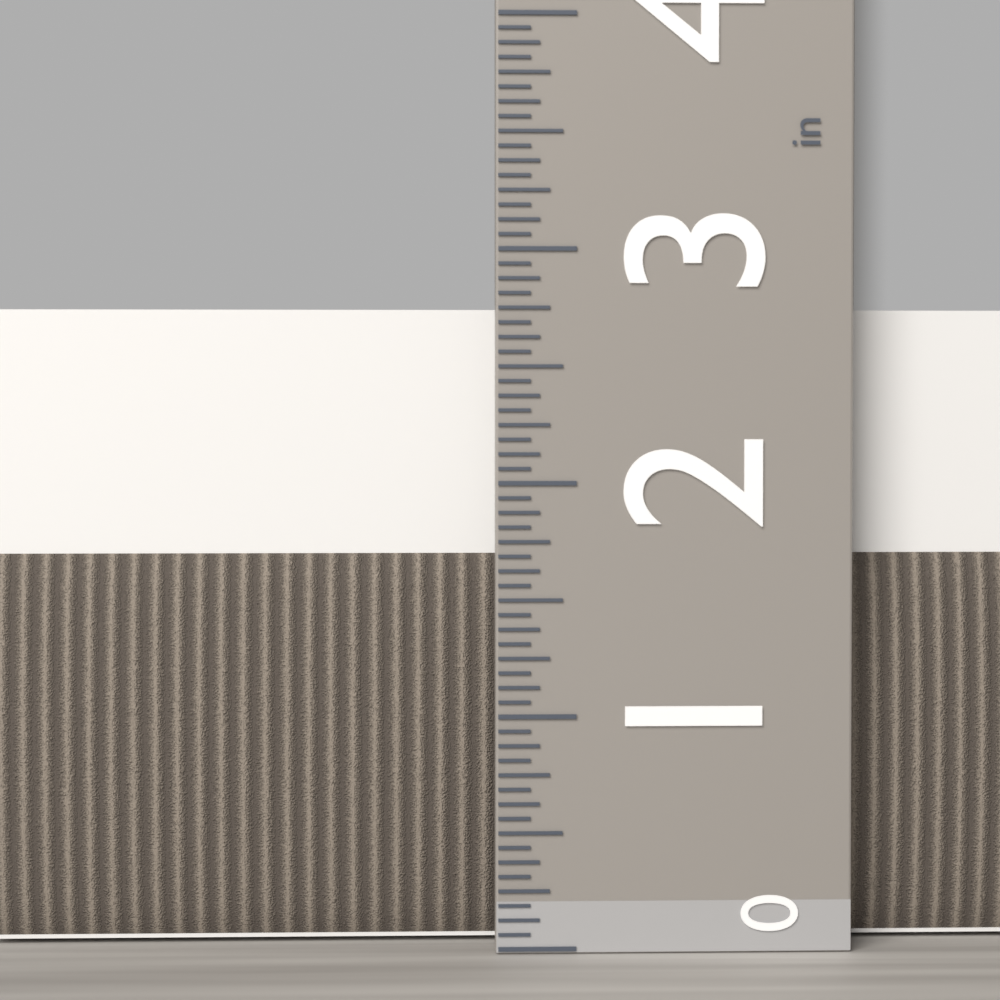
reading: 2.7500 in
